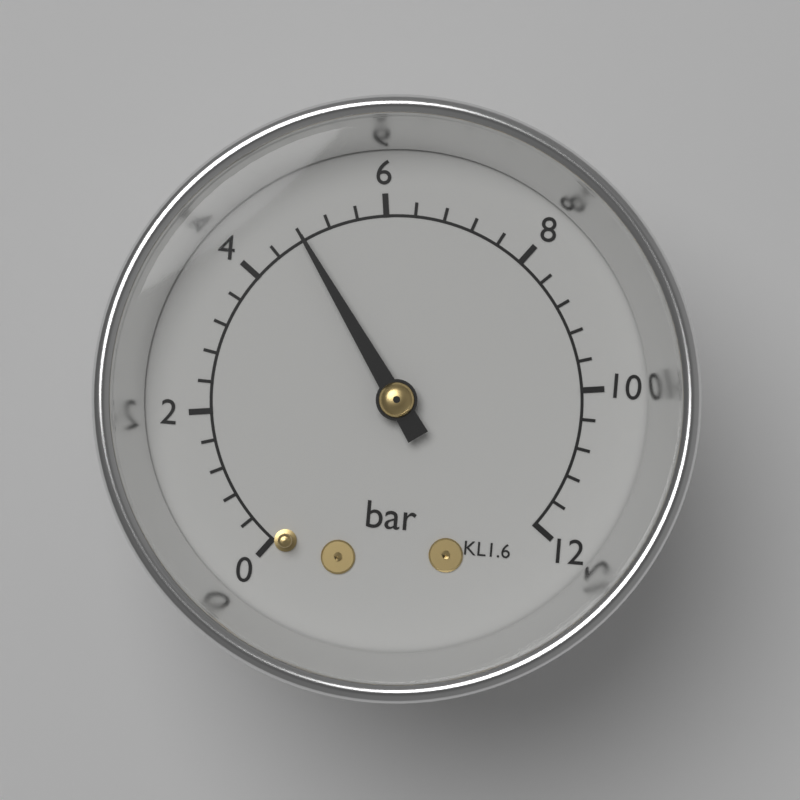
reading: 4.8 bar
